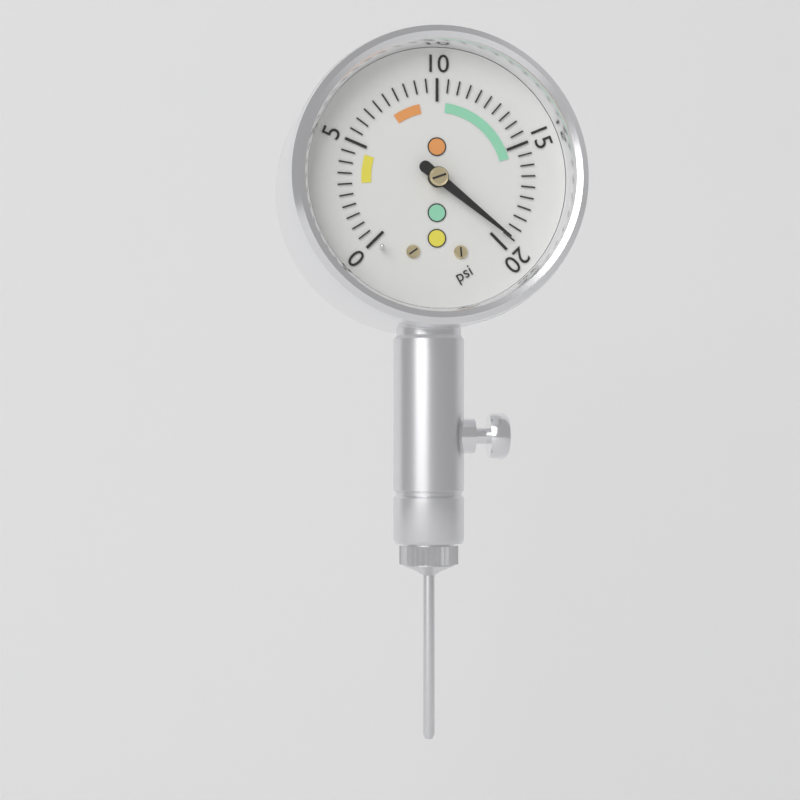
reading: 19.5 psi
